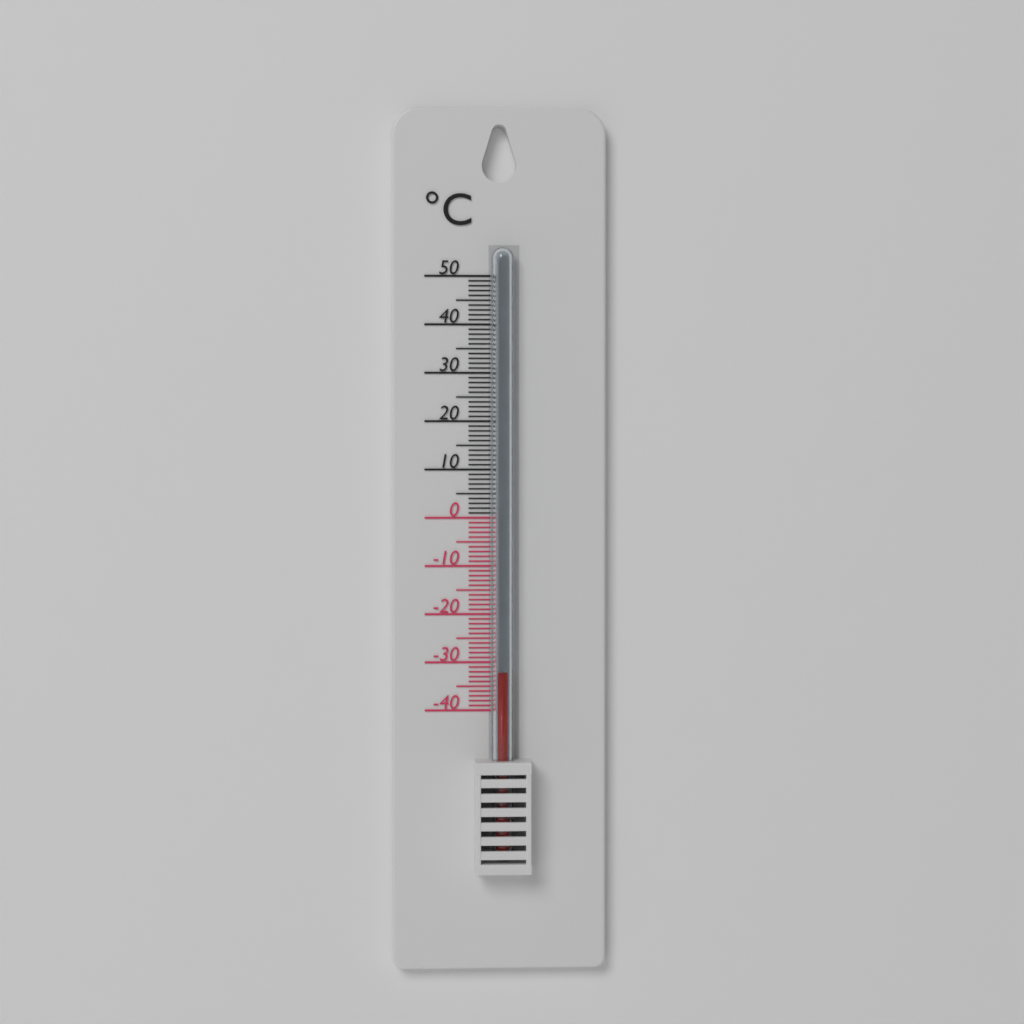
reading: -32 °C
